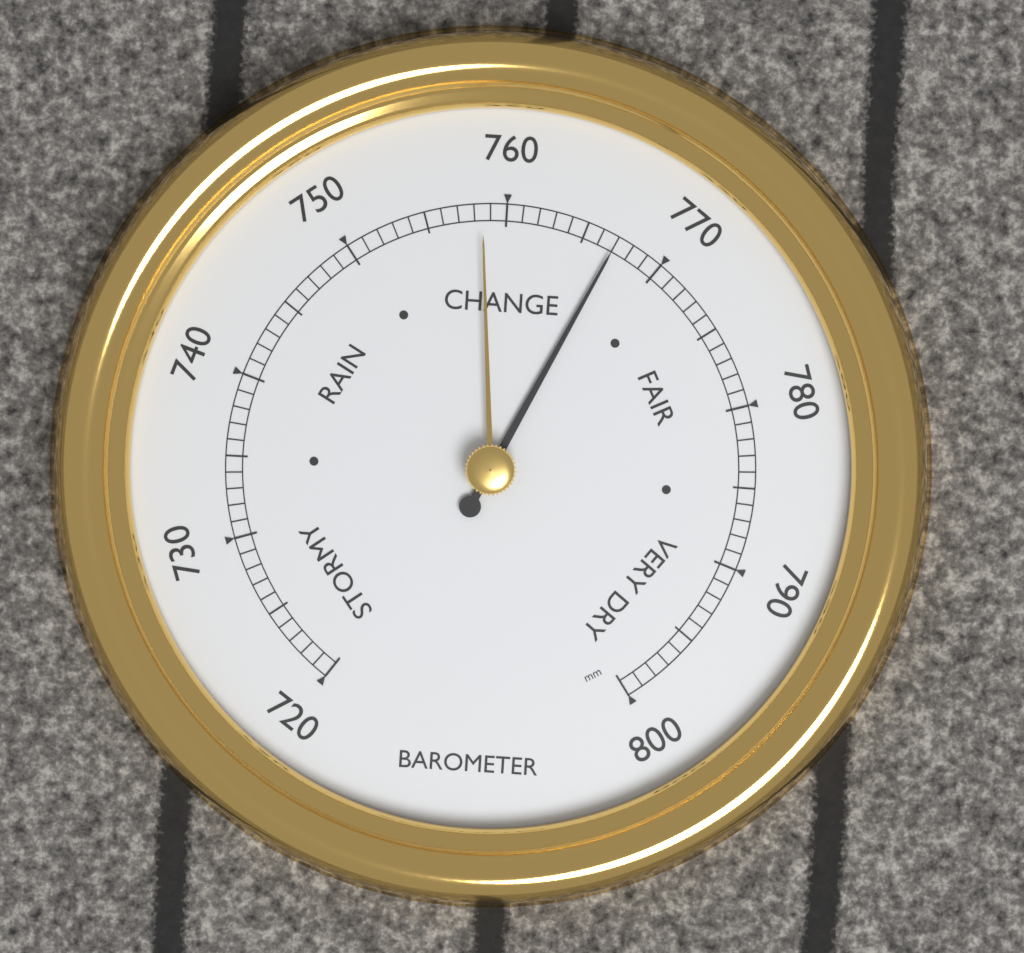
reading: 767 mm
